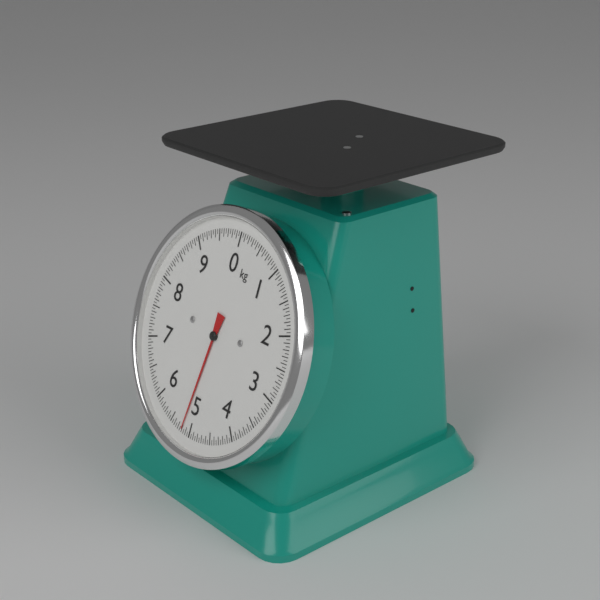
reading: 5.20 kg
